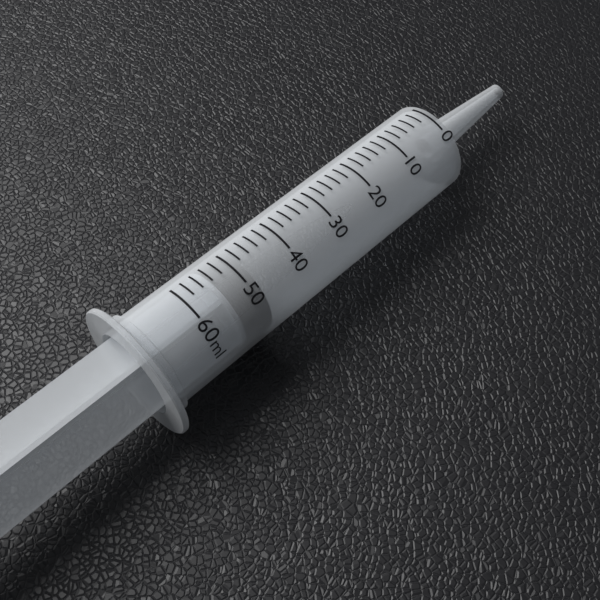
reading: 48 ml
